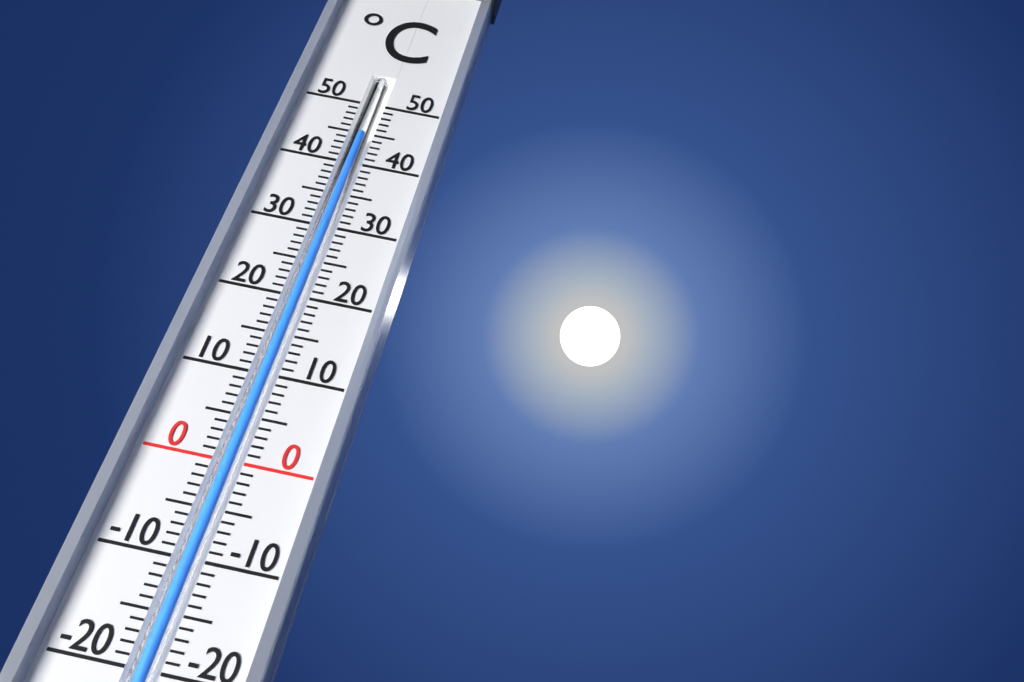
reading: 45 °C
